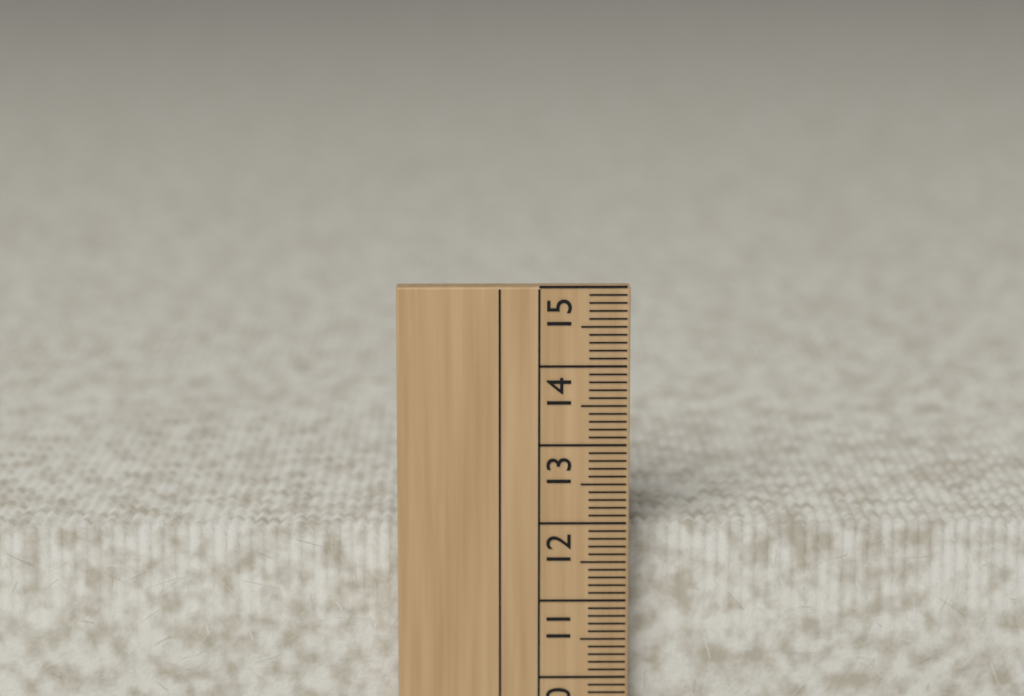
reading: 11.9 cm
